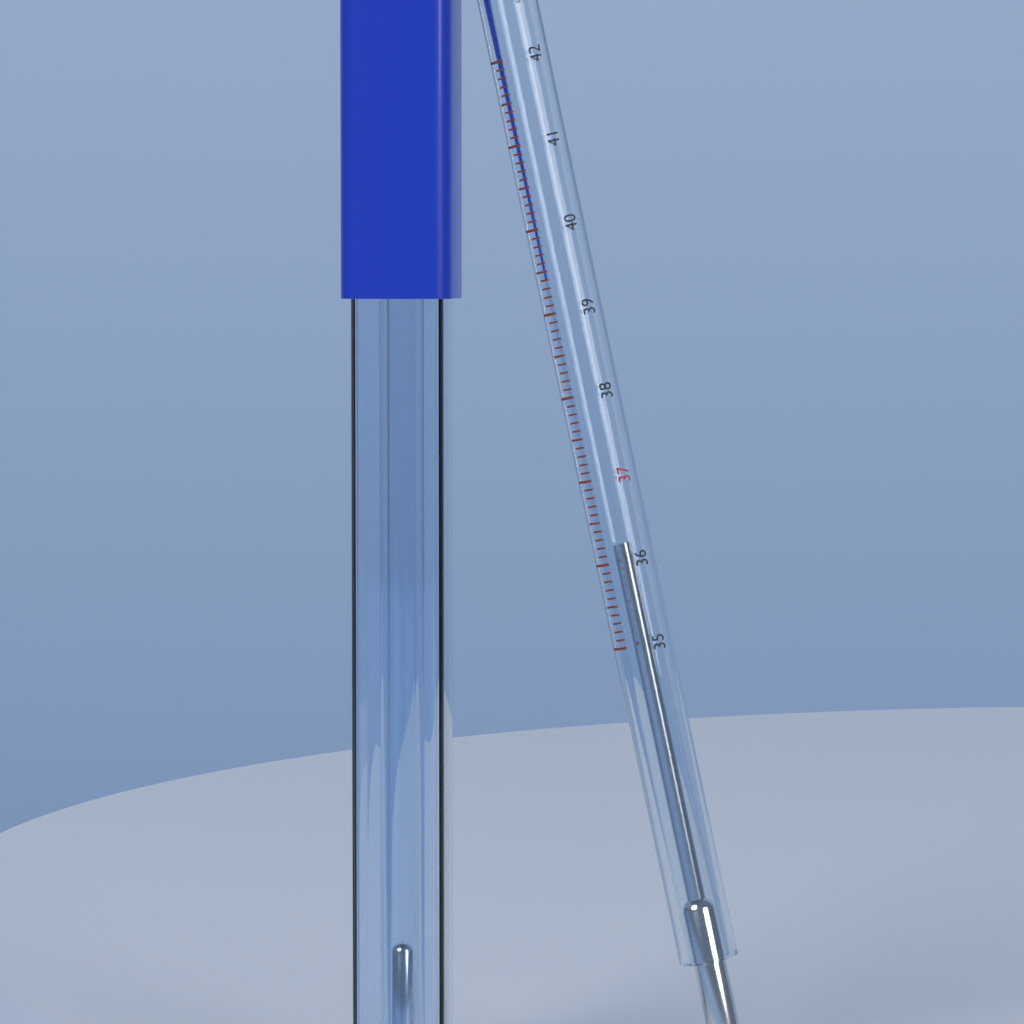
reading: 36.2 °C
